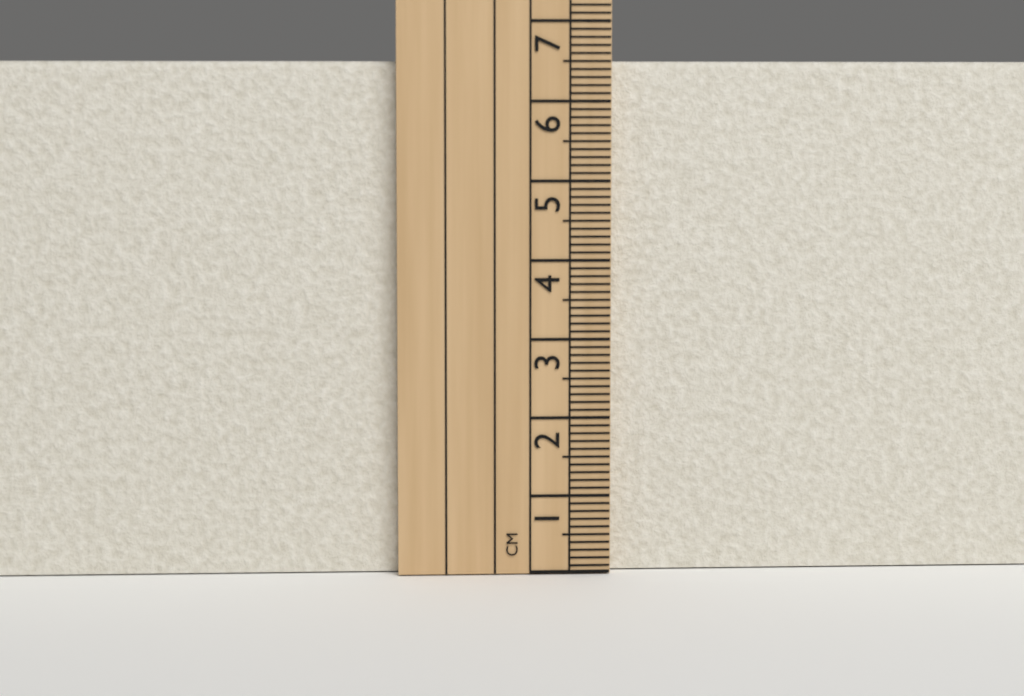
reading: 6.5 cm
